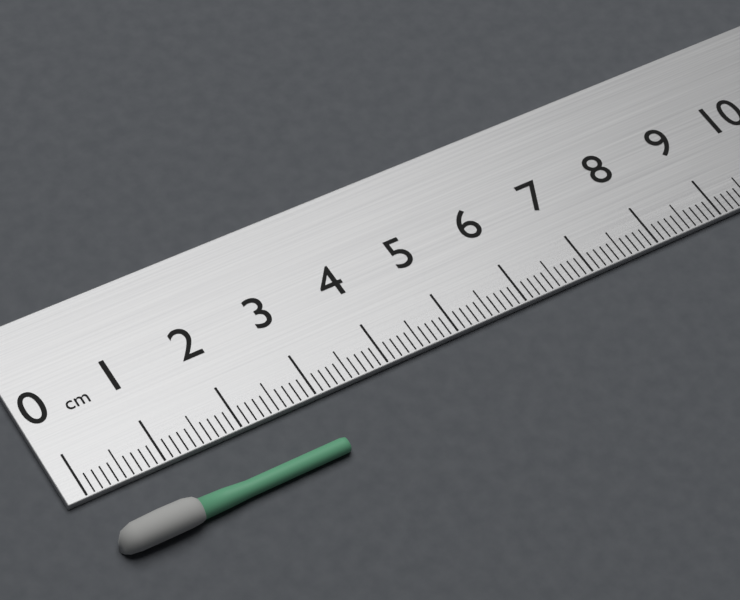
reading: 3.0 cm
